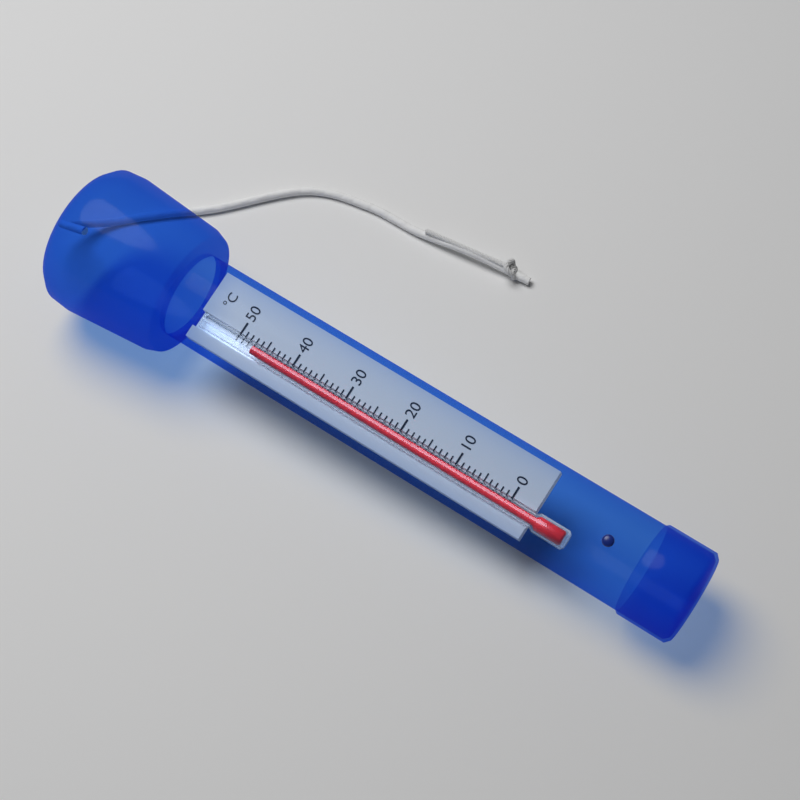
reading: 47 °C
